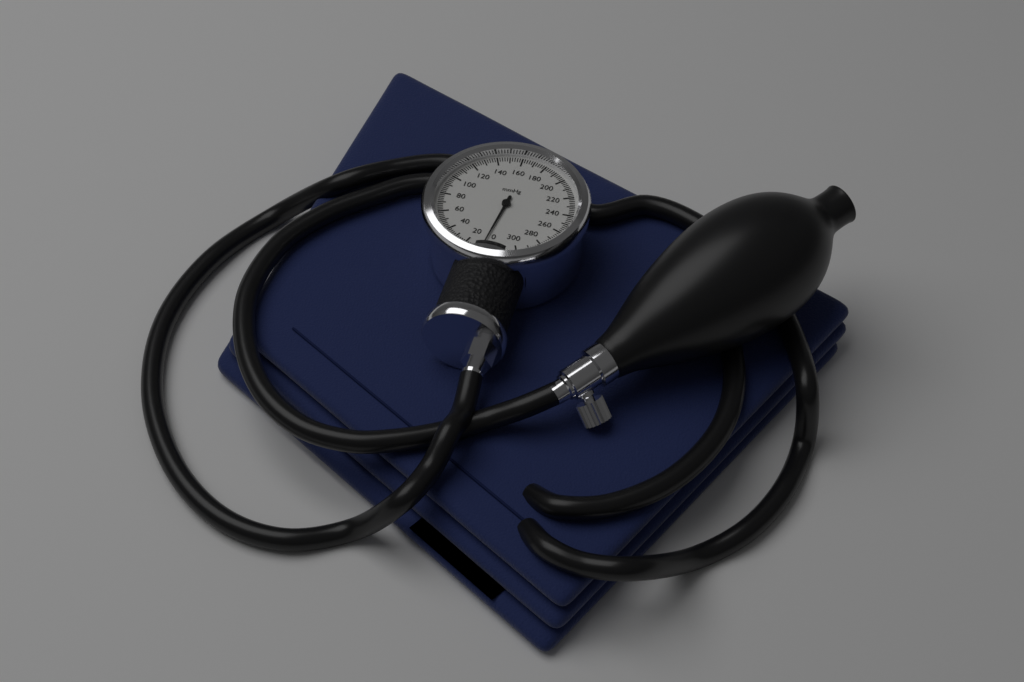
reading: 6 mmHg
